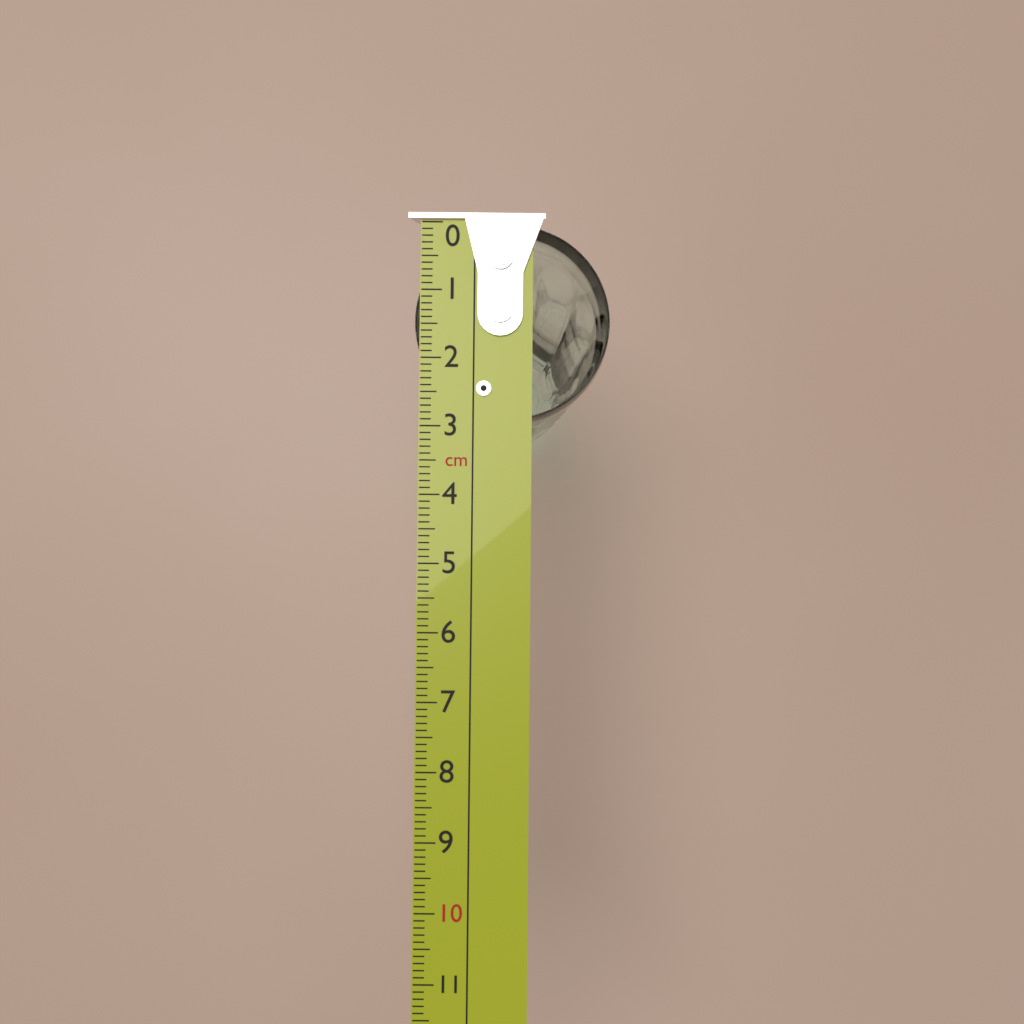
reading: 2.9 cm
